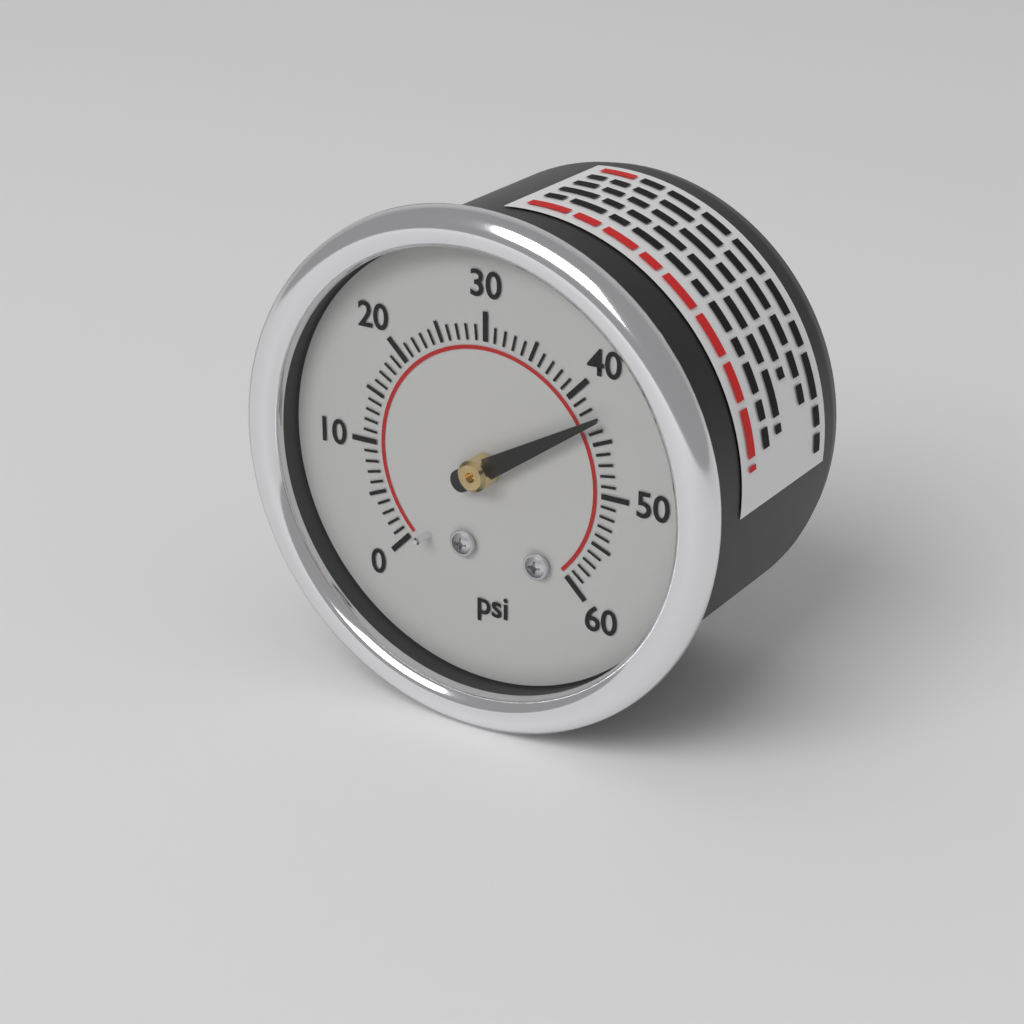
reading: 43 psi
